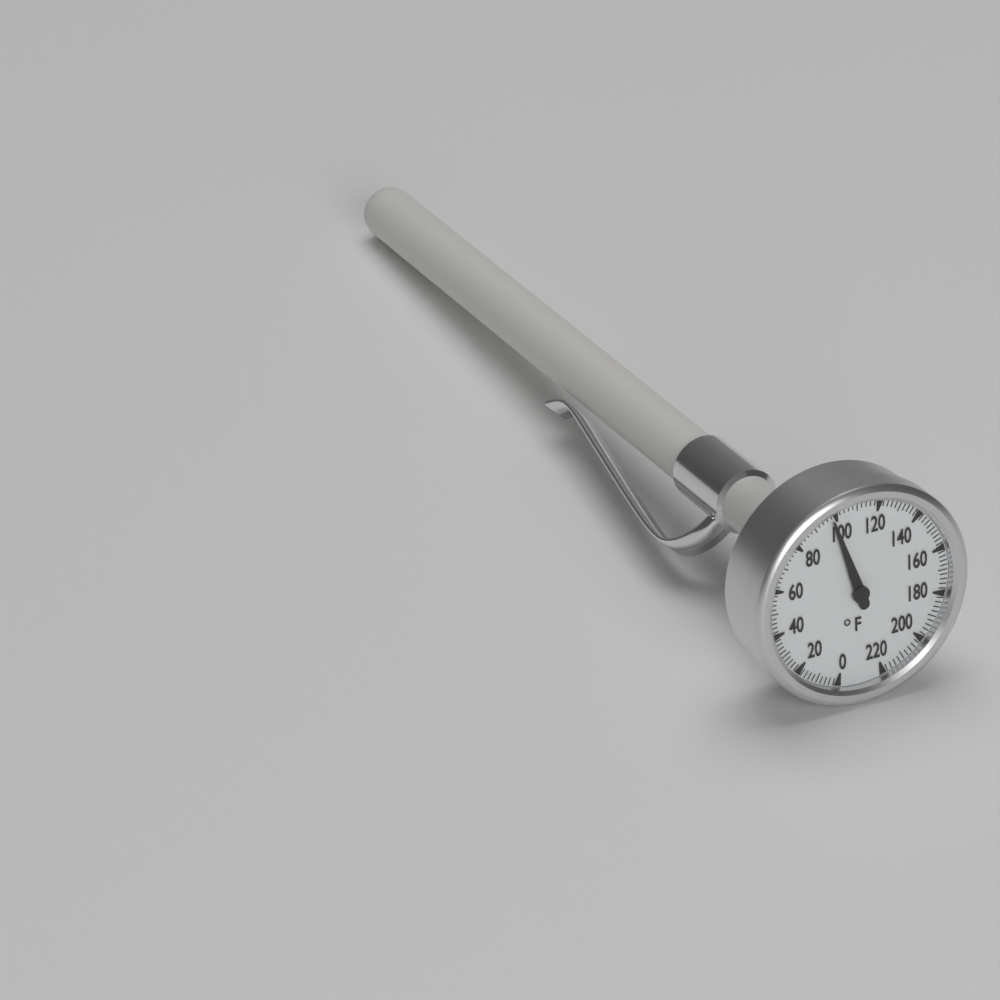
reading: 98 °F
